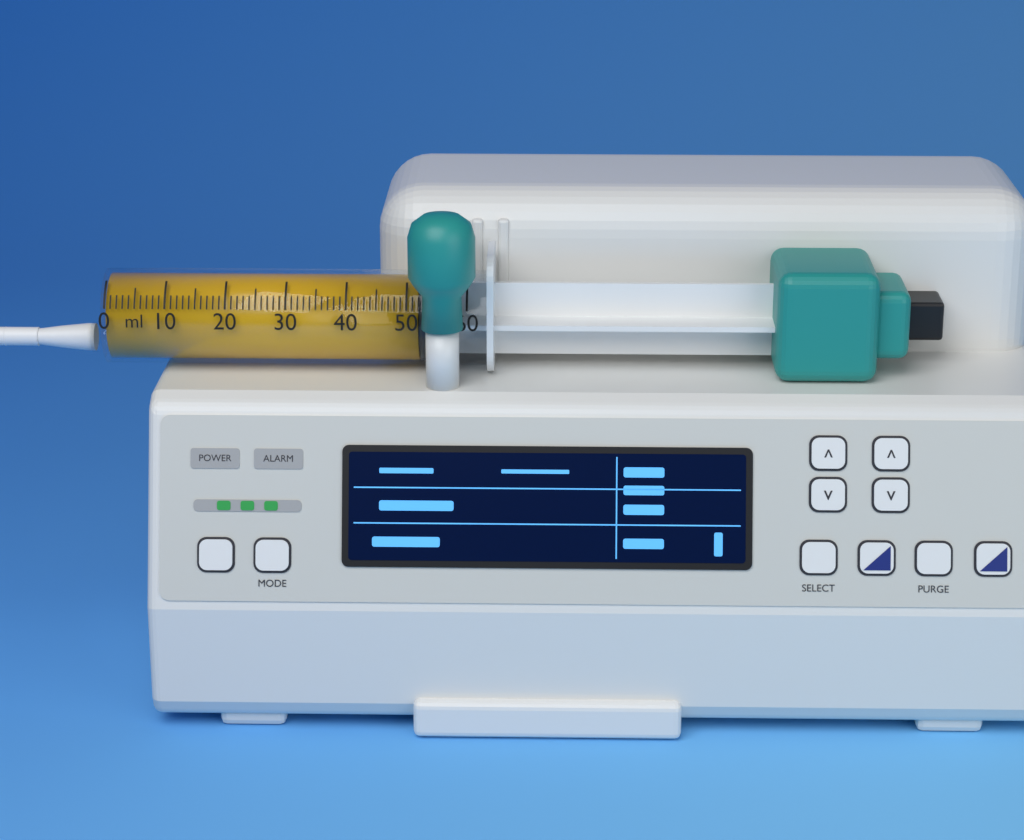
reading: 52 ml
